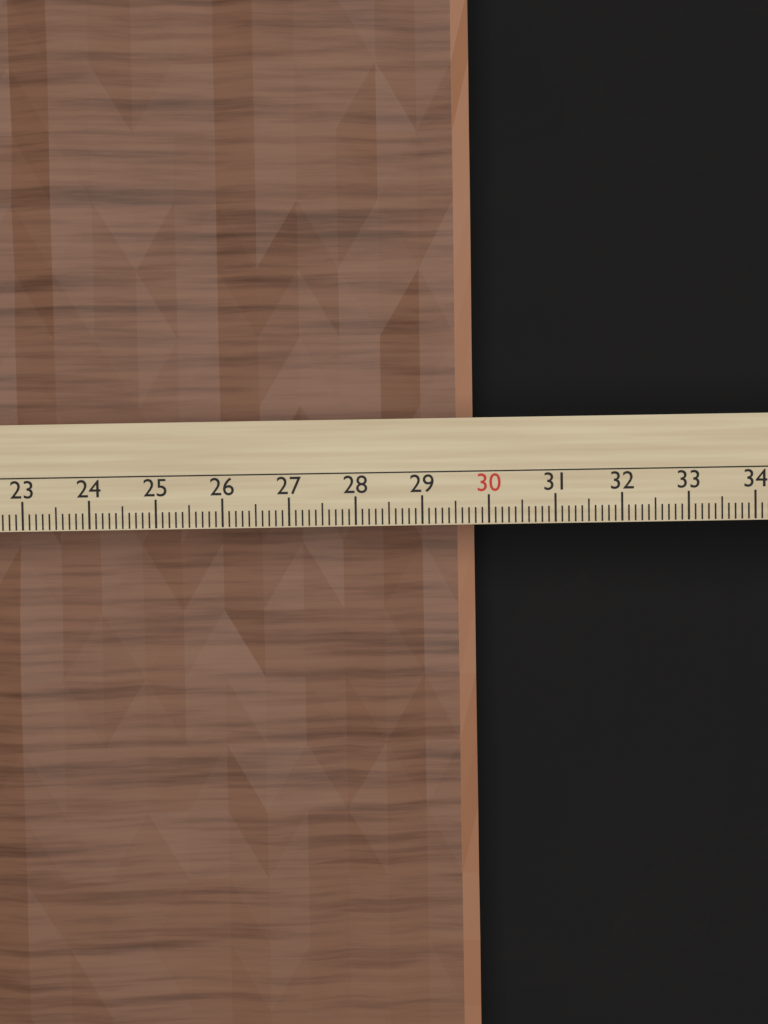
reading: 29.9 cm
